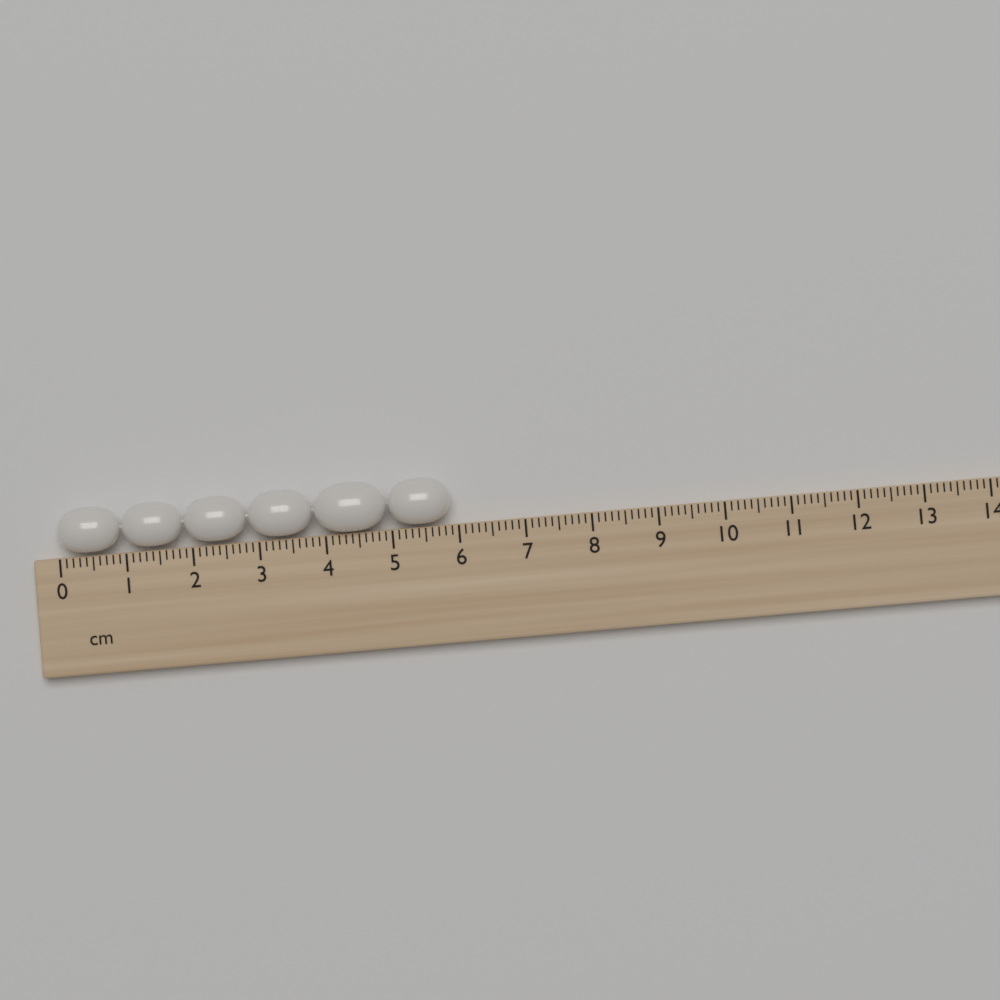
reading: 5.9 cm
